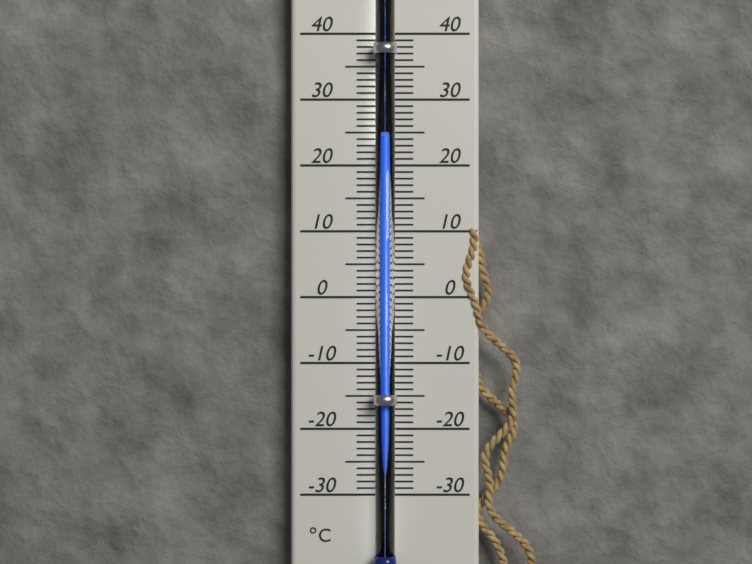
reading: 24 °C
